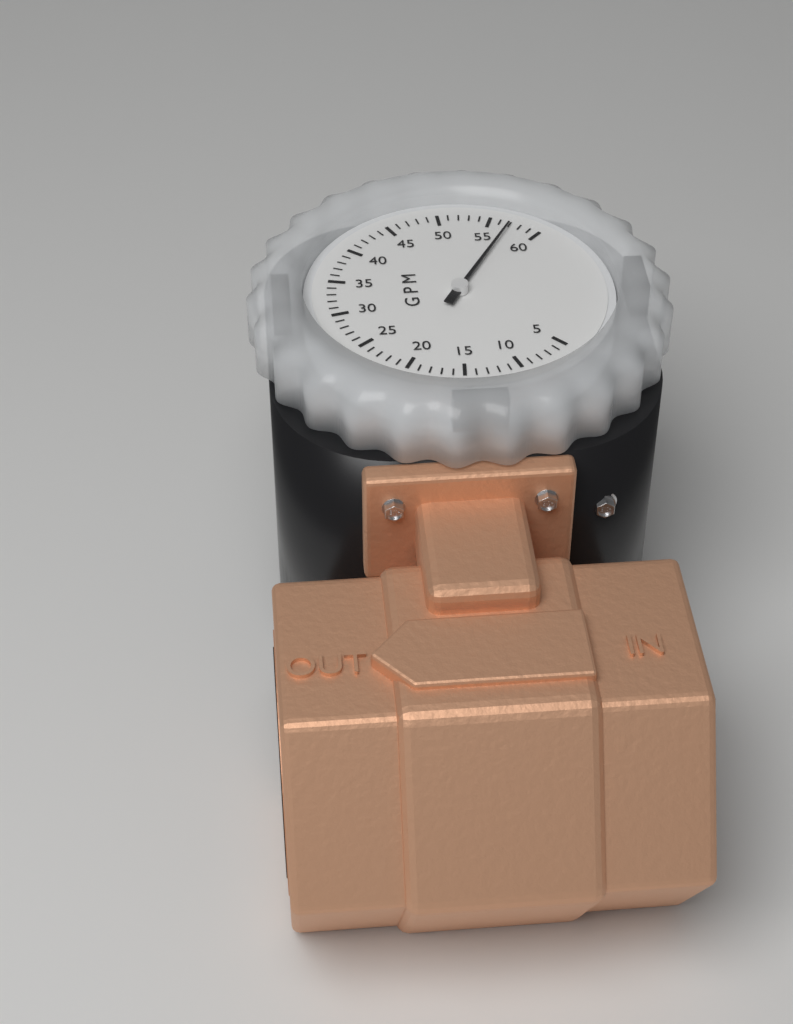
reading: 57 GPM
